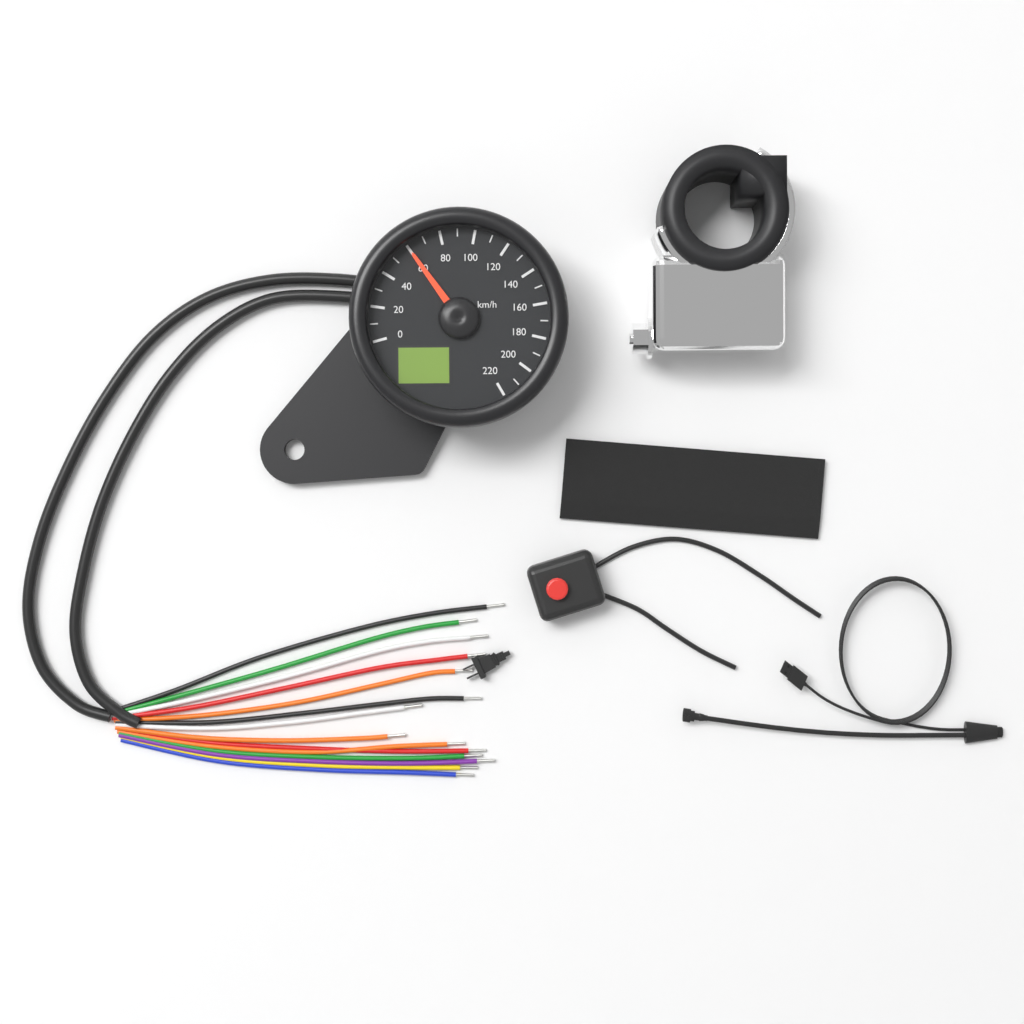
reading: 60 km/h
